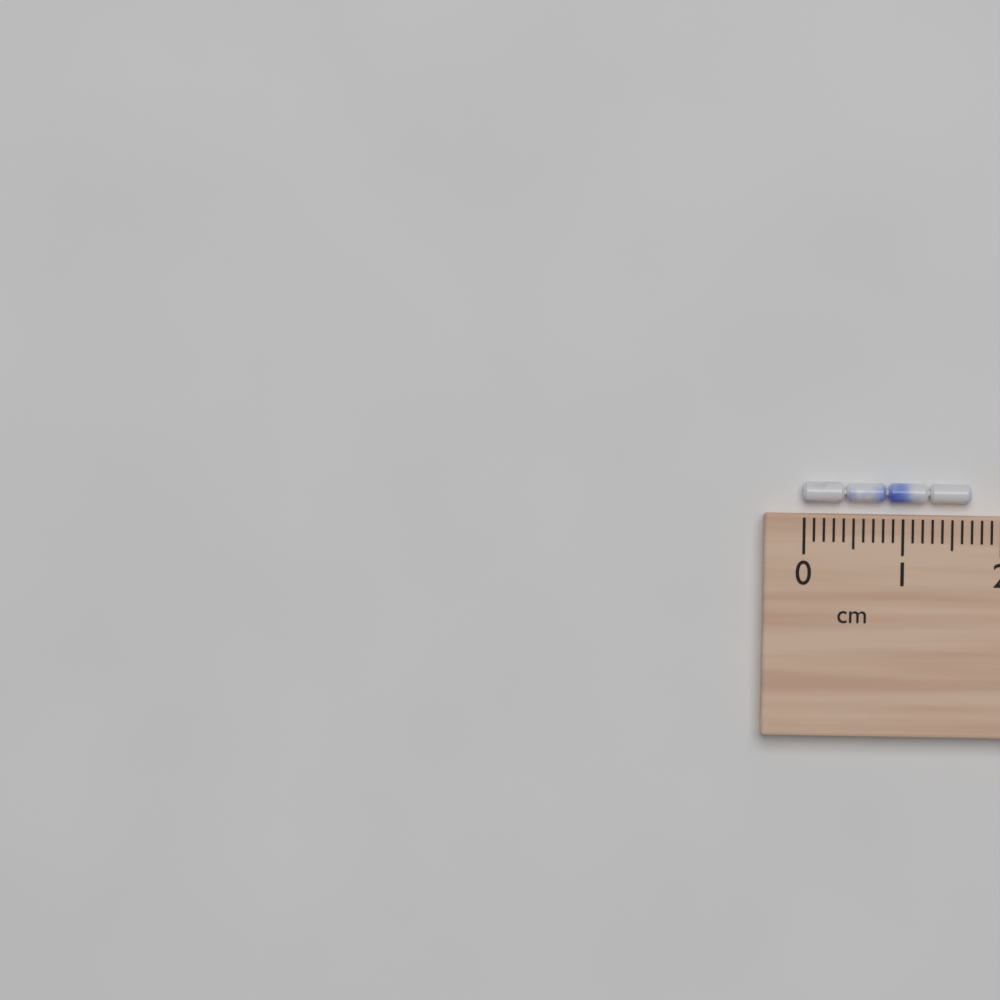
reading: 1.7 cm
